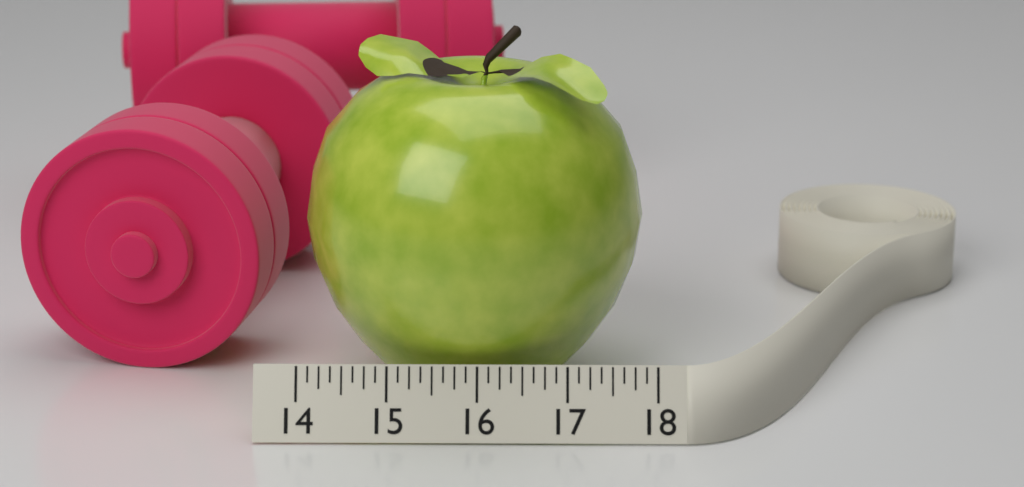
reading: 17.875 (no unit)
